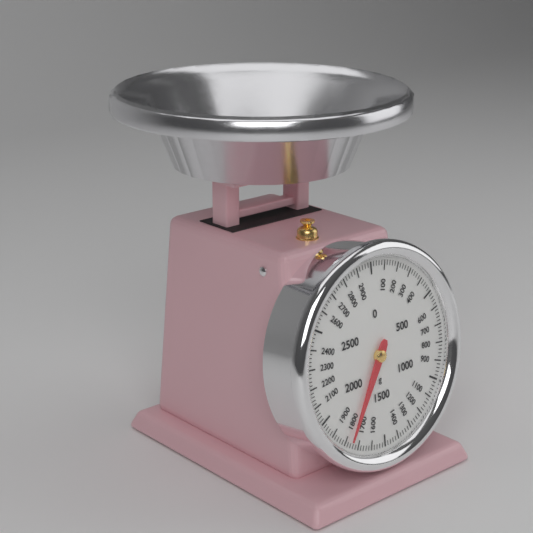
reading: 1760 g
